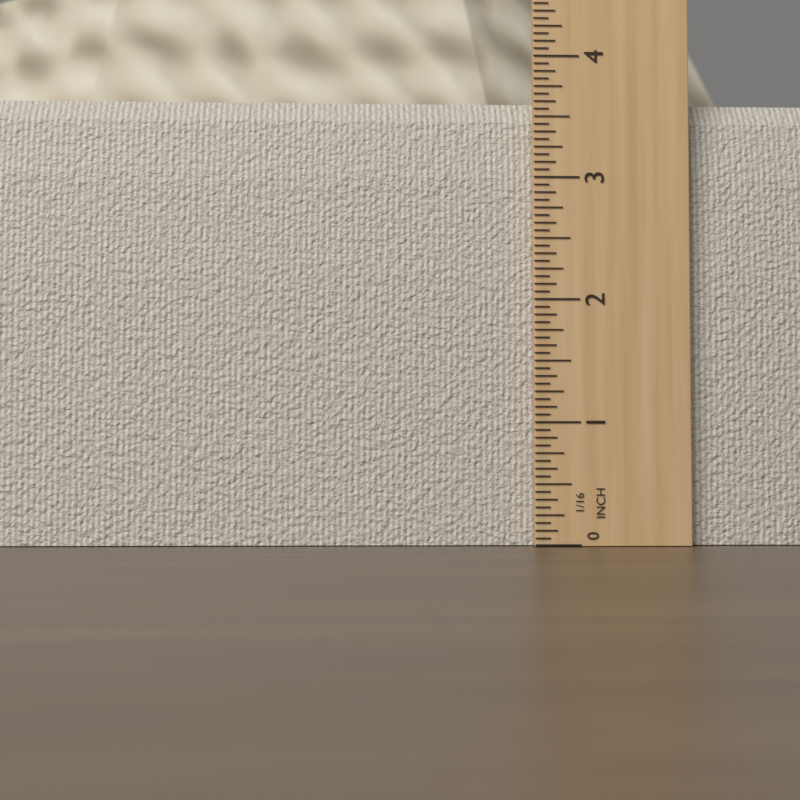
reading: 3.6875 in
